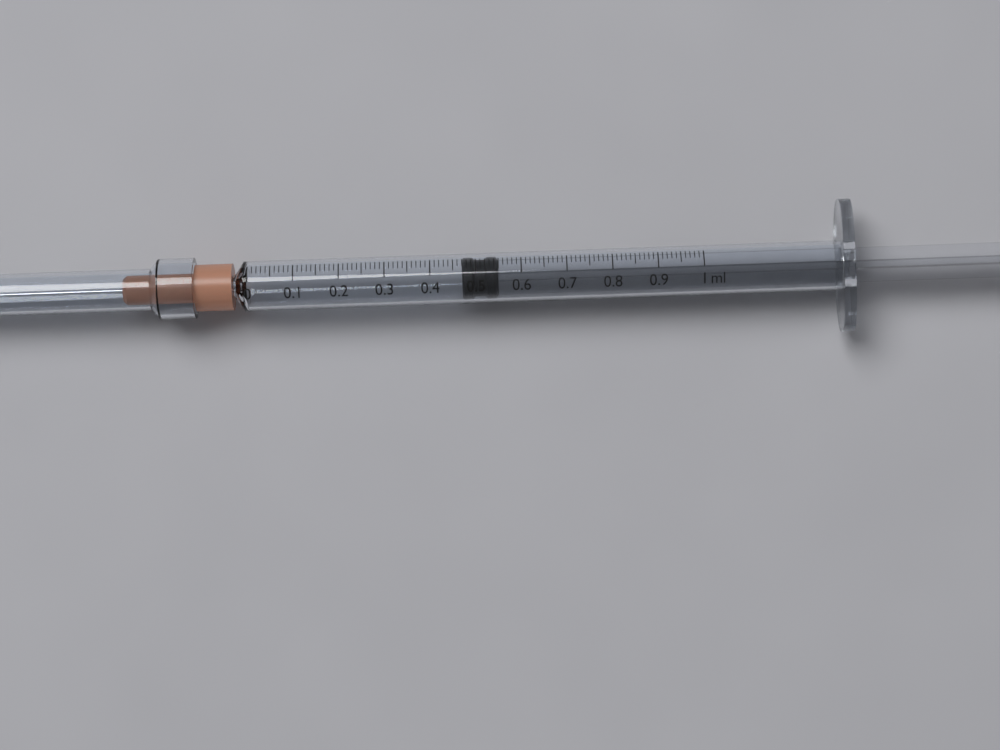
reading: 0.47 ml
